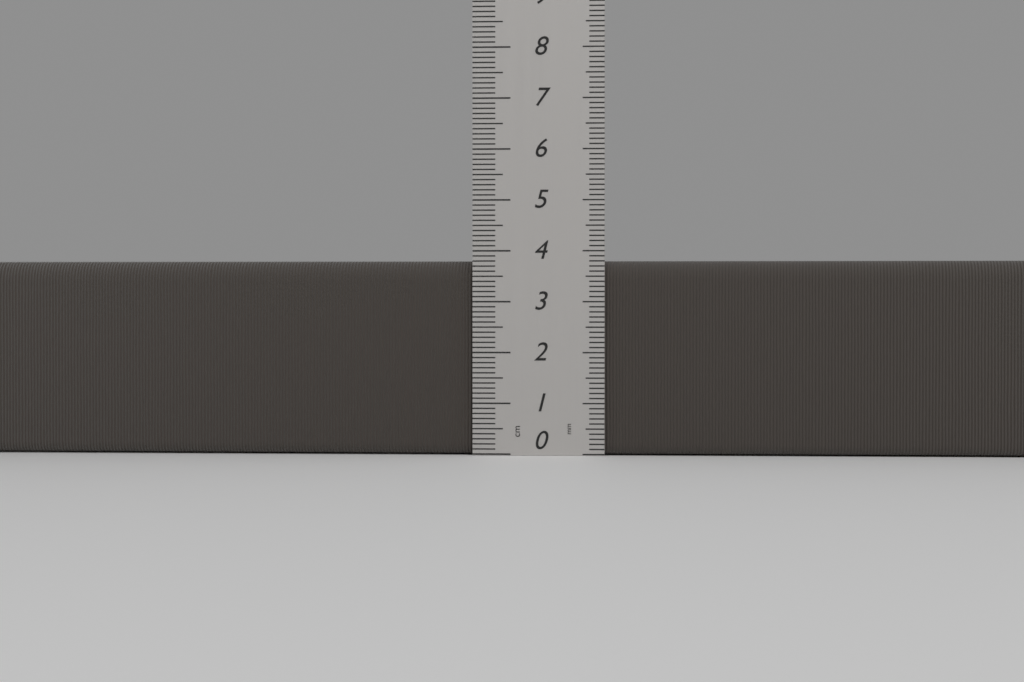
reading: 3.8 cm
